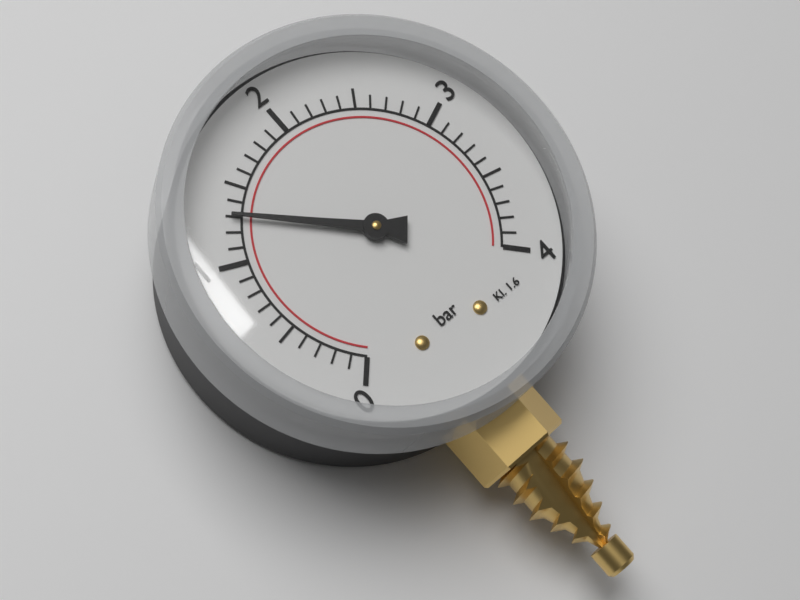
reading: 1.3 bar
